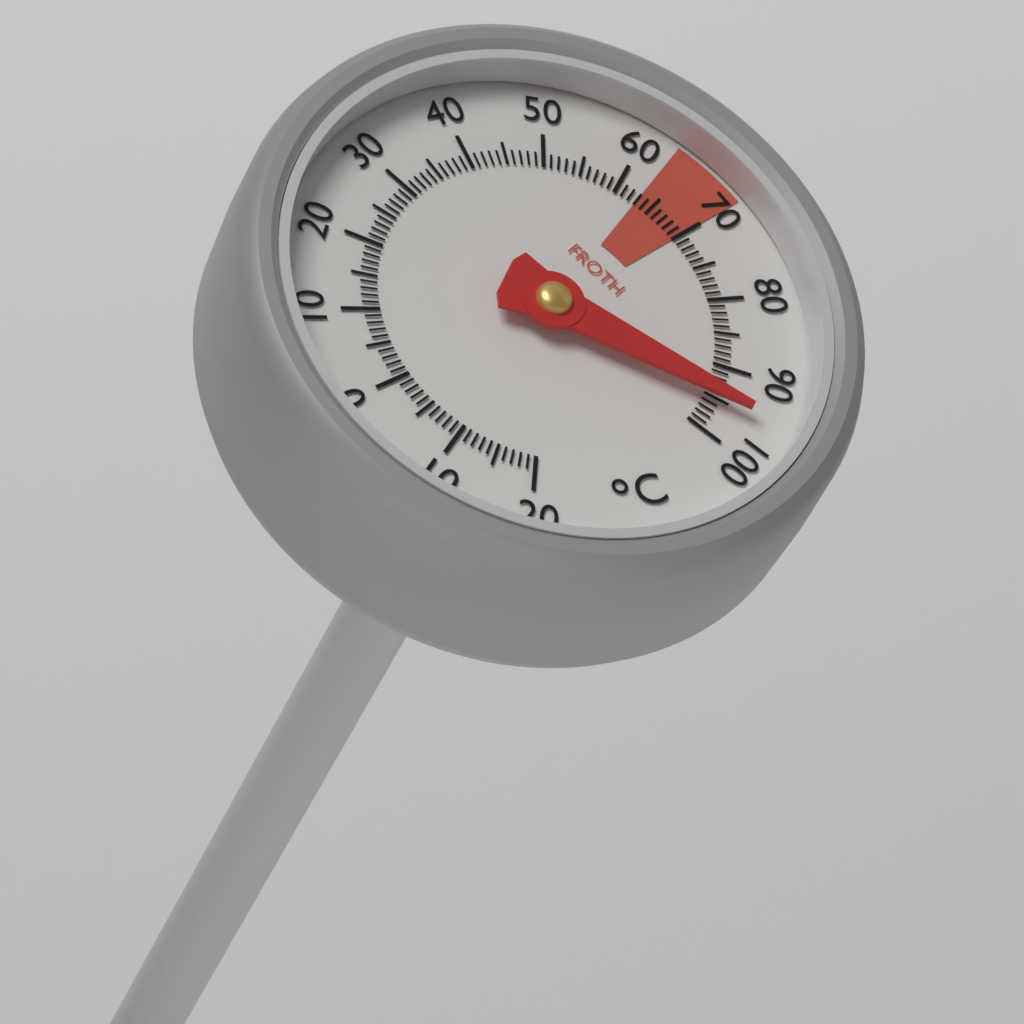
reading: 95 °C
